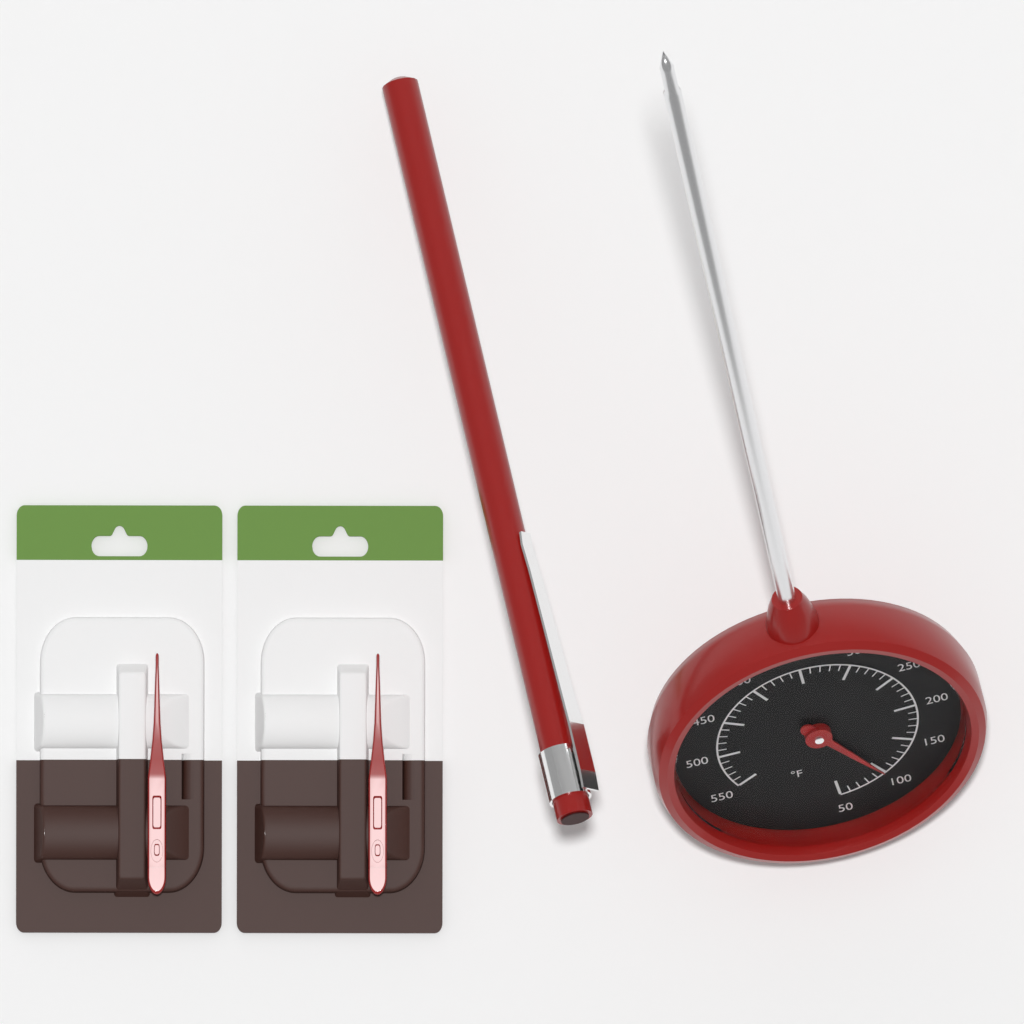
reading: 100 °F
